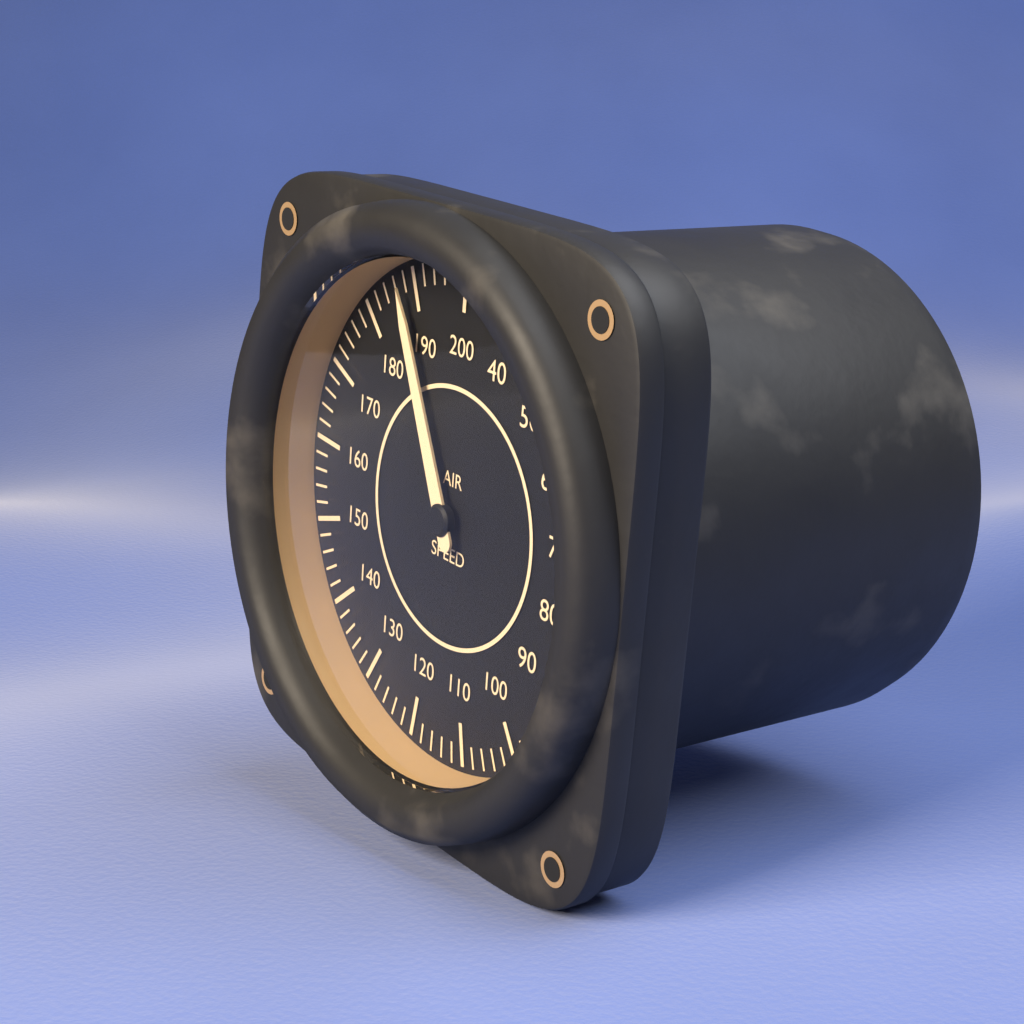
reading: 188 (no unit)
